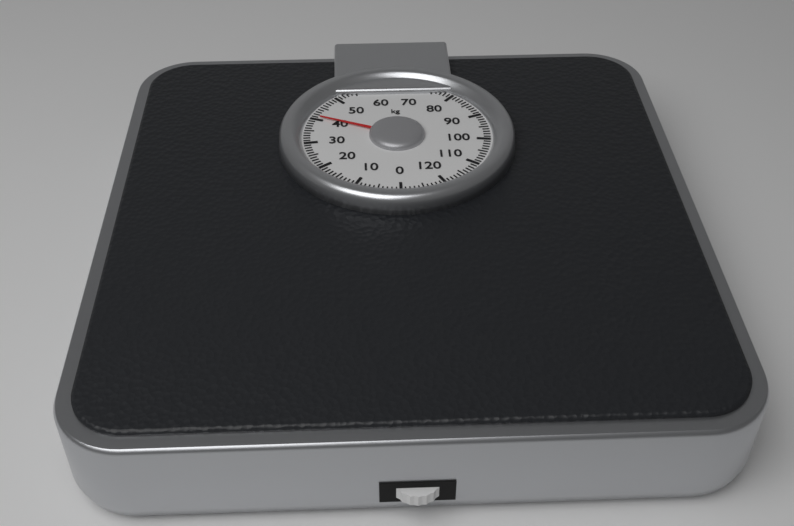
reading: 41 kg
